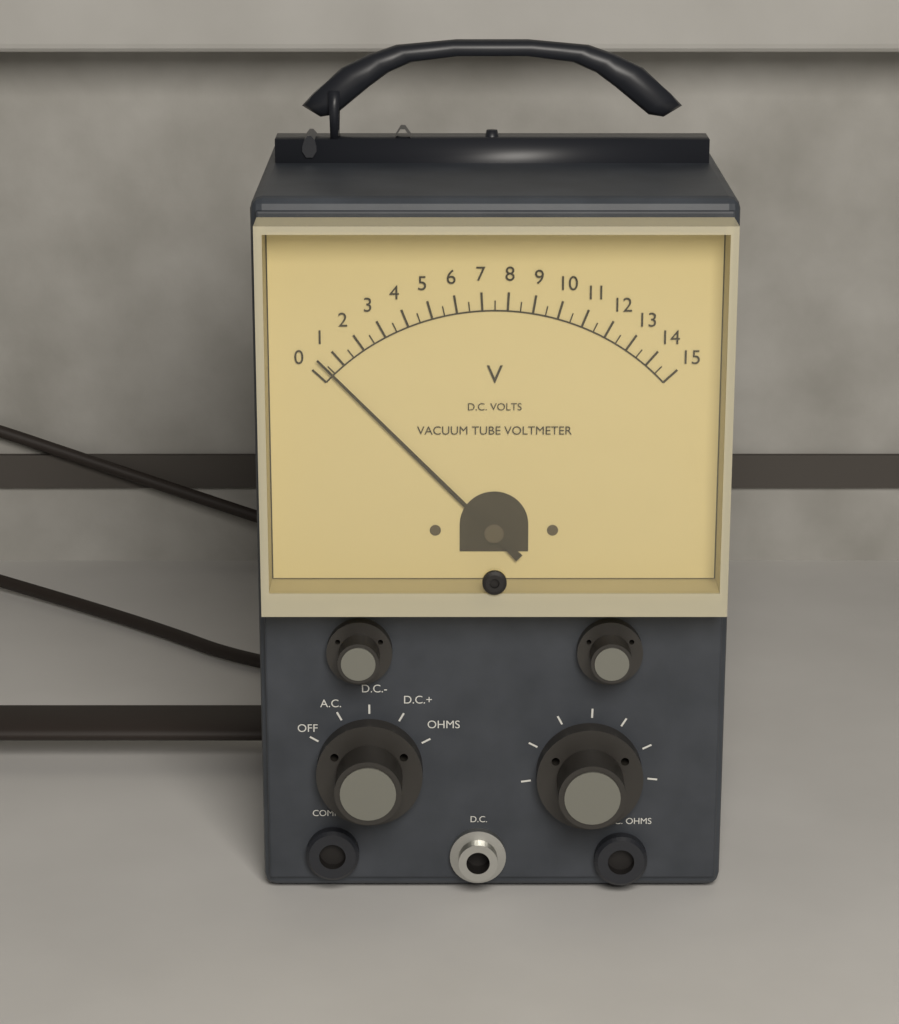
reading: 0.4 V
